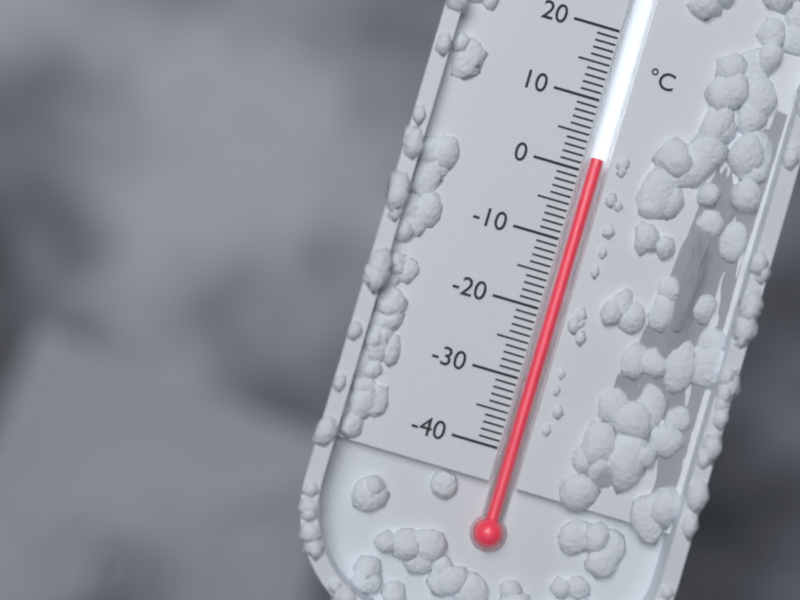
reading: 2 °C
